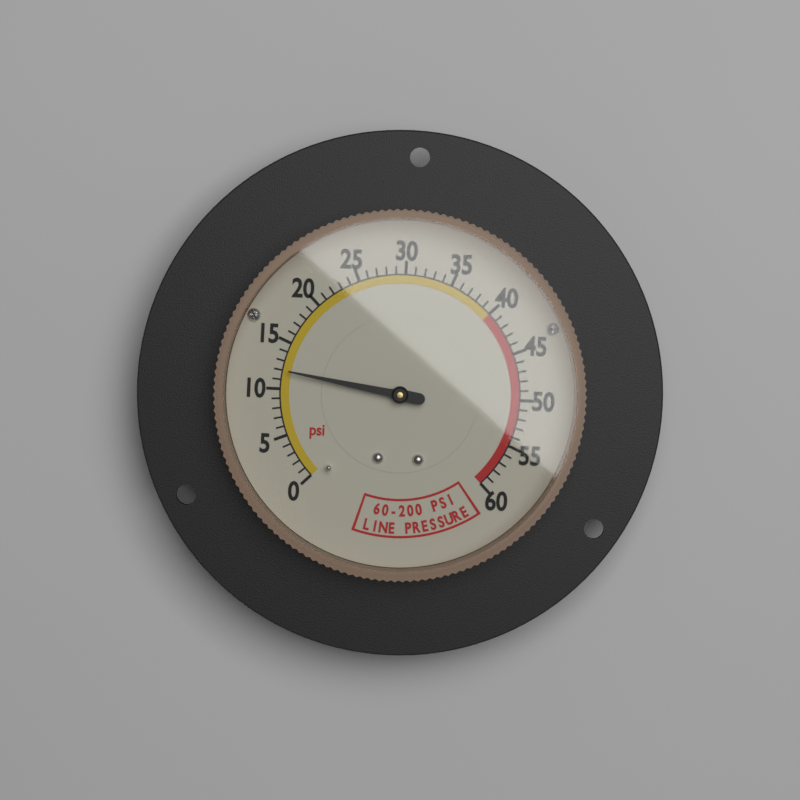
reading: 12 psi
